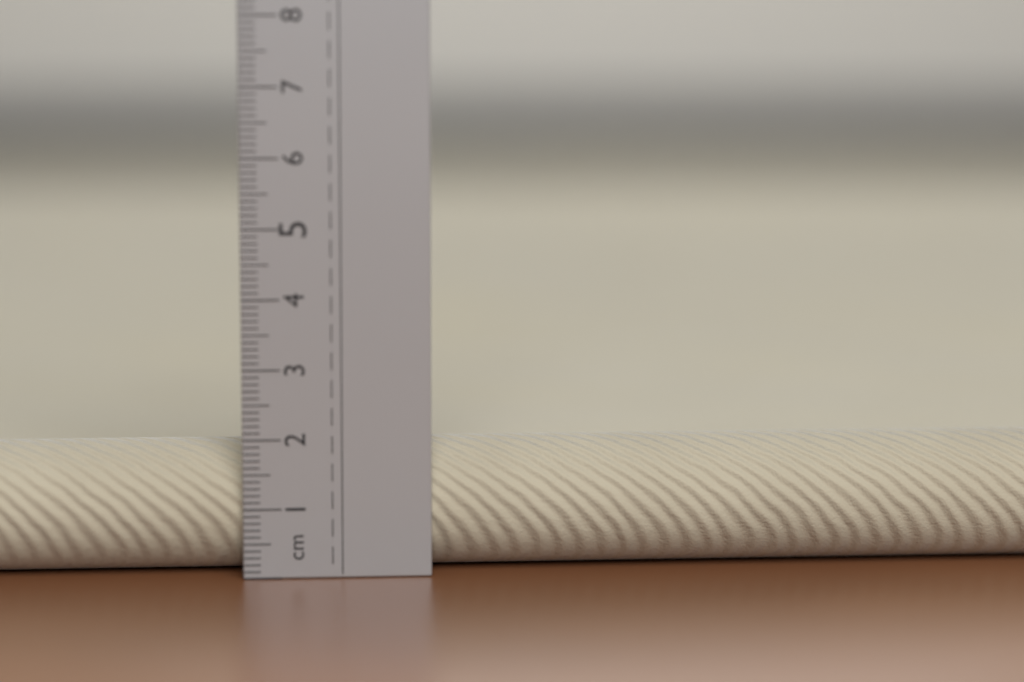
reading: 1.9 cm
